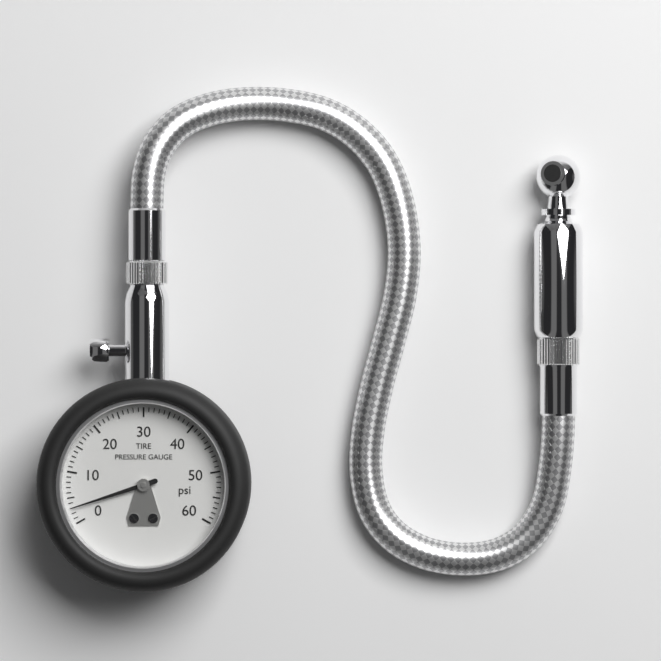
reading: 3 psi
